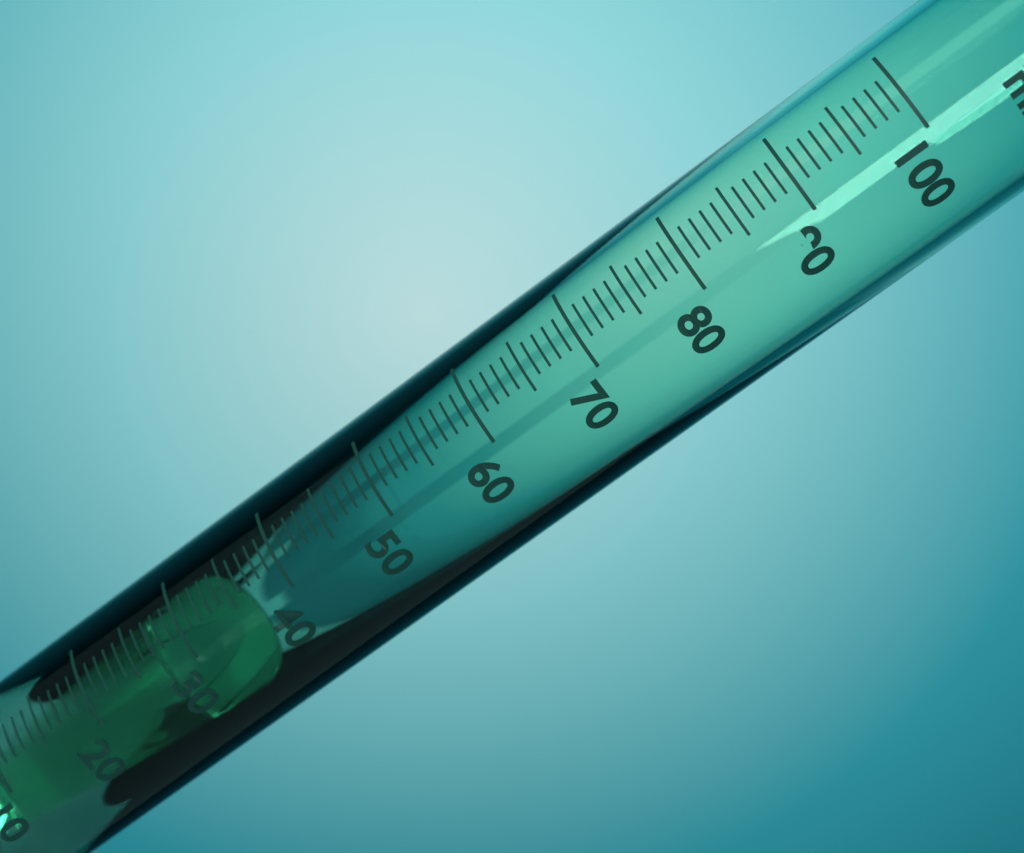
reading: 27 ml
